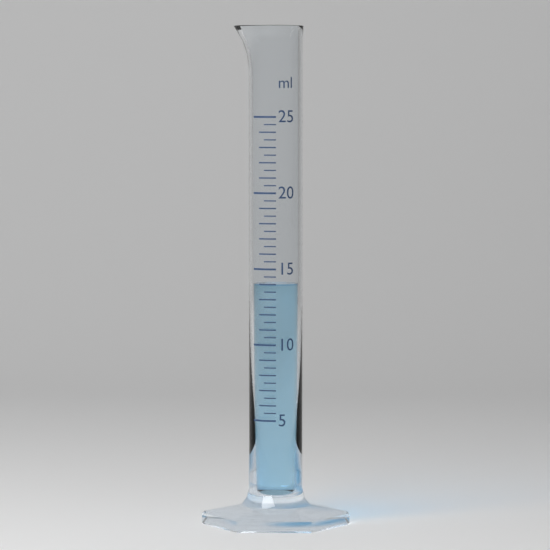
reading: 14.0 ml
